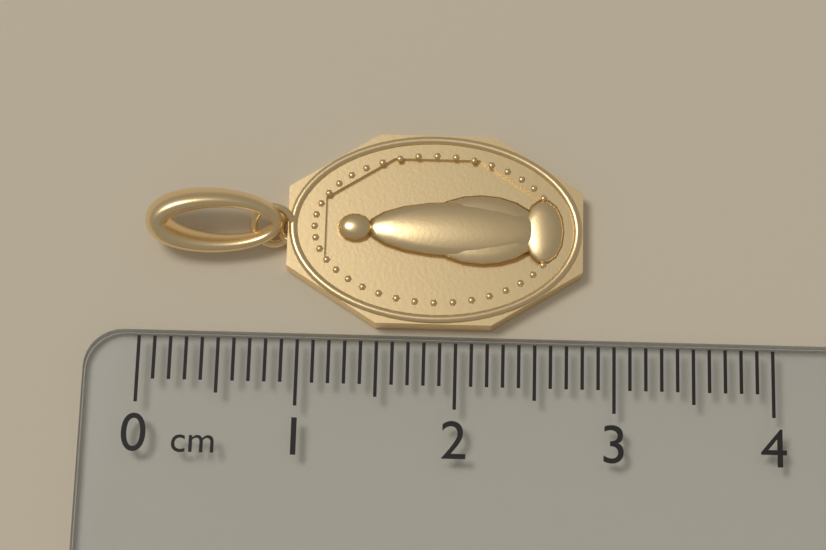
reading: 2.8 cm
